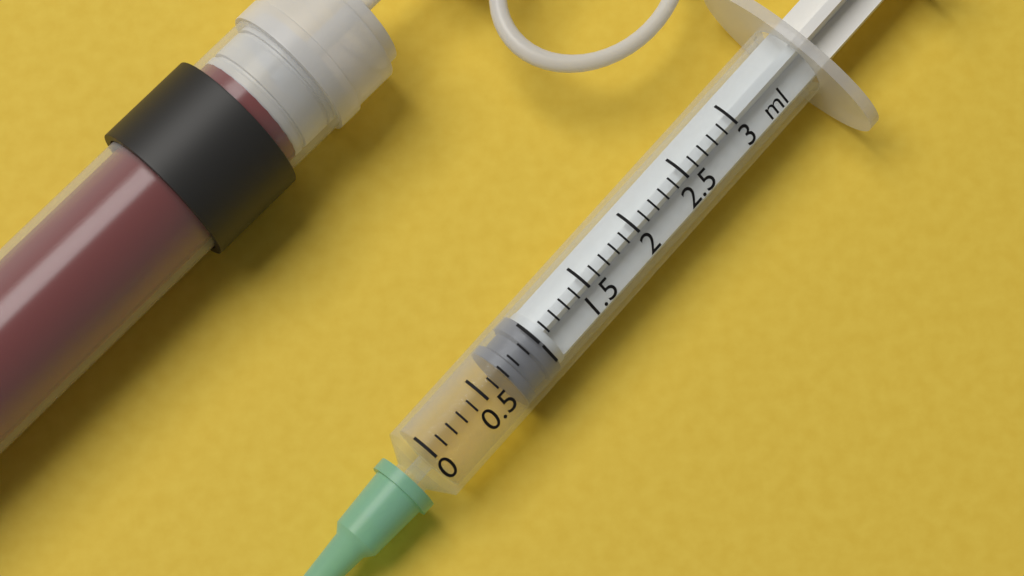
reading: 0.7 ml
